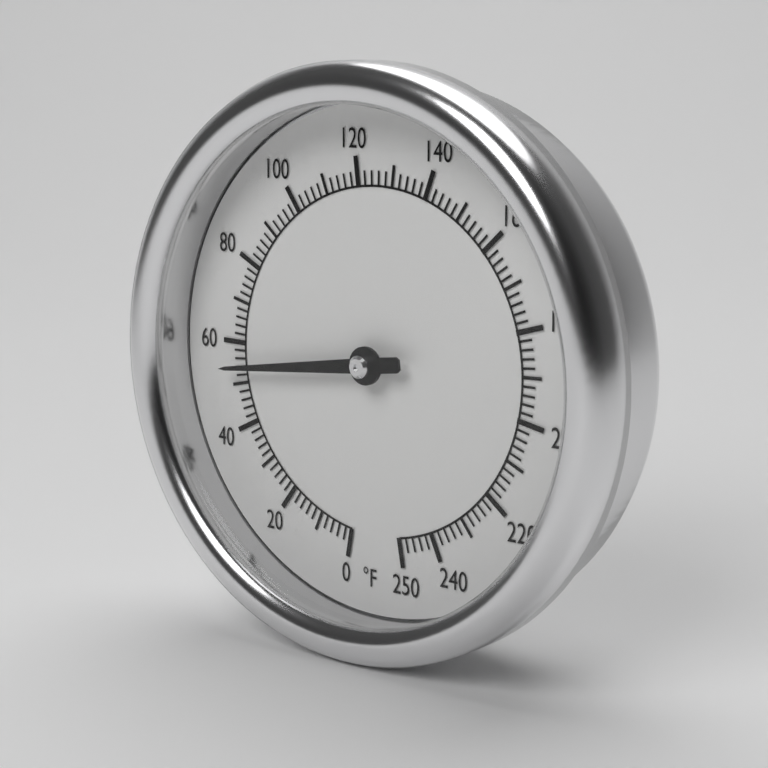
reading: 54 °F
